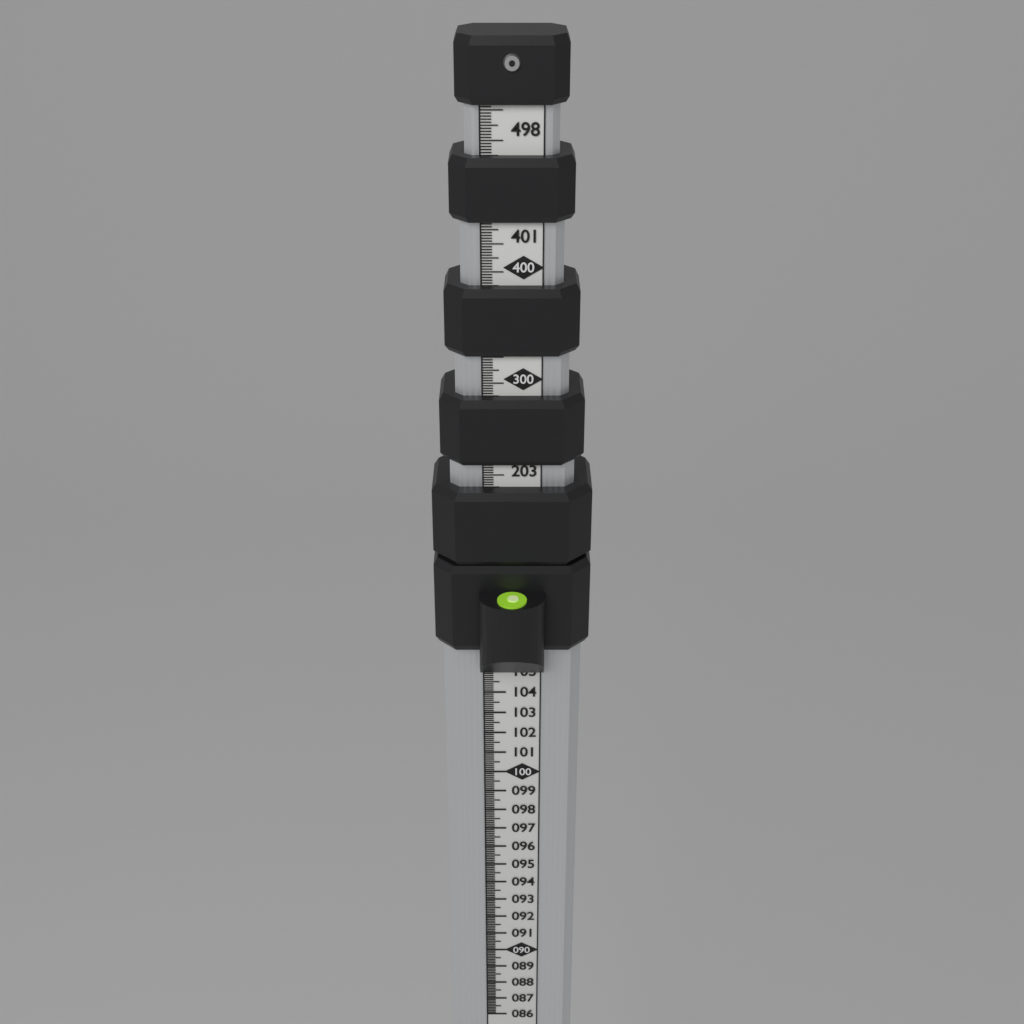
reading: 105.0 (no unit)
